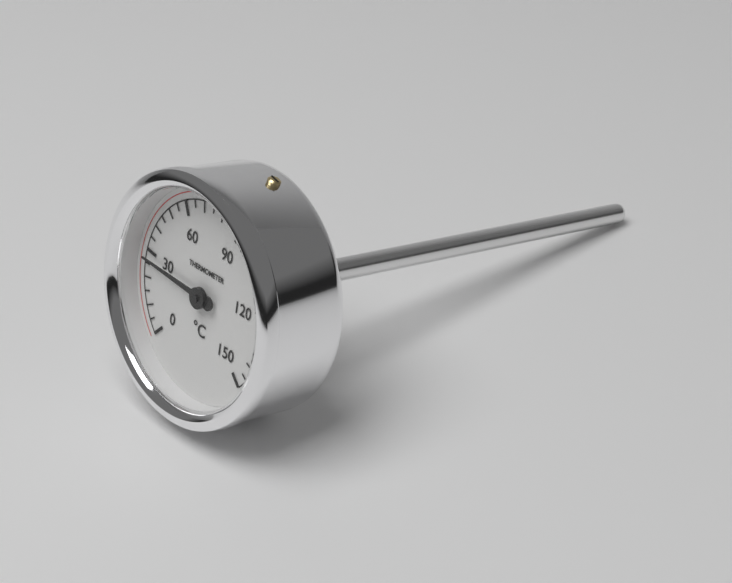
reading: 27 °C
